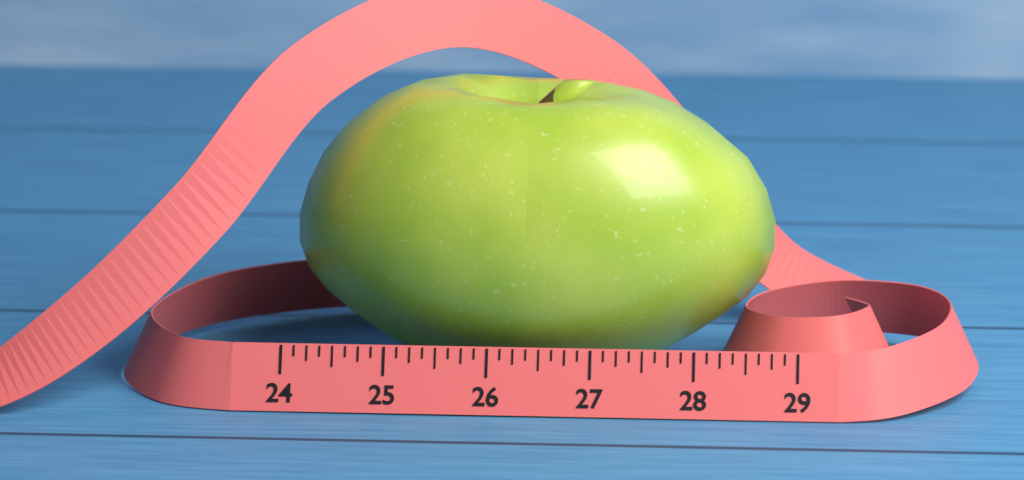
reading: 28.750 (no unit)
